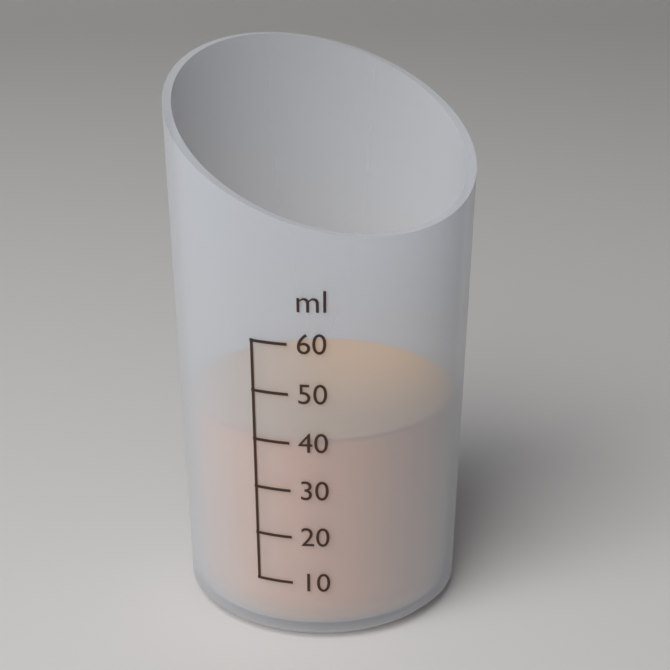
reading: 40 ml
